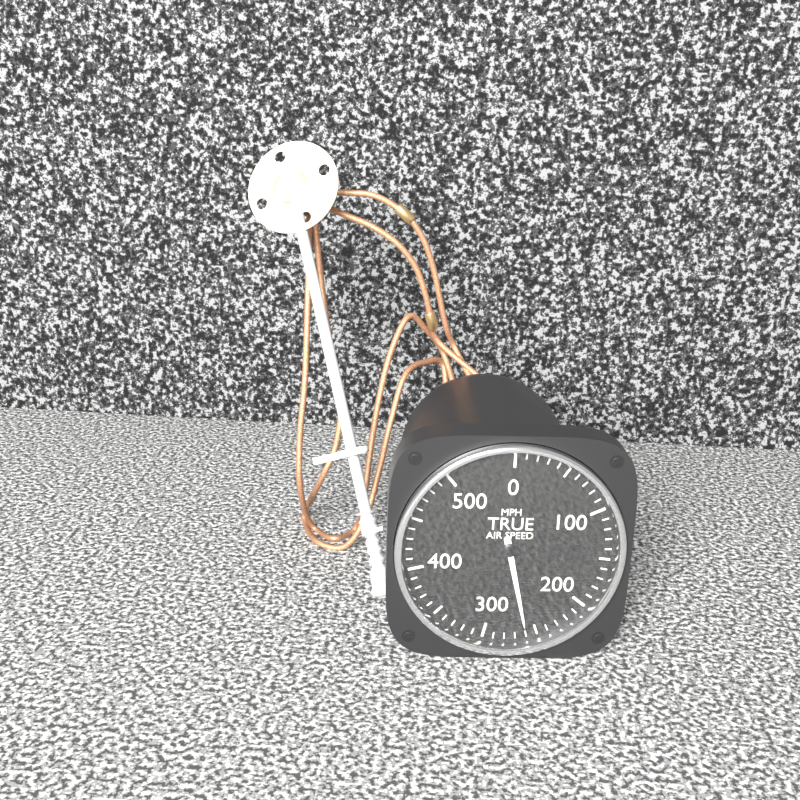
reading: 260 MPH
